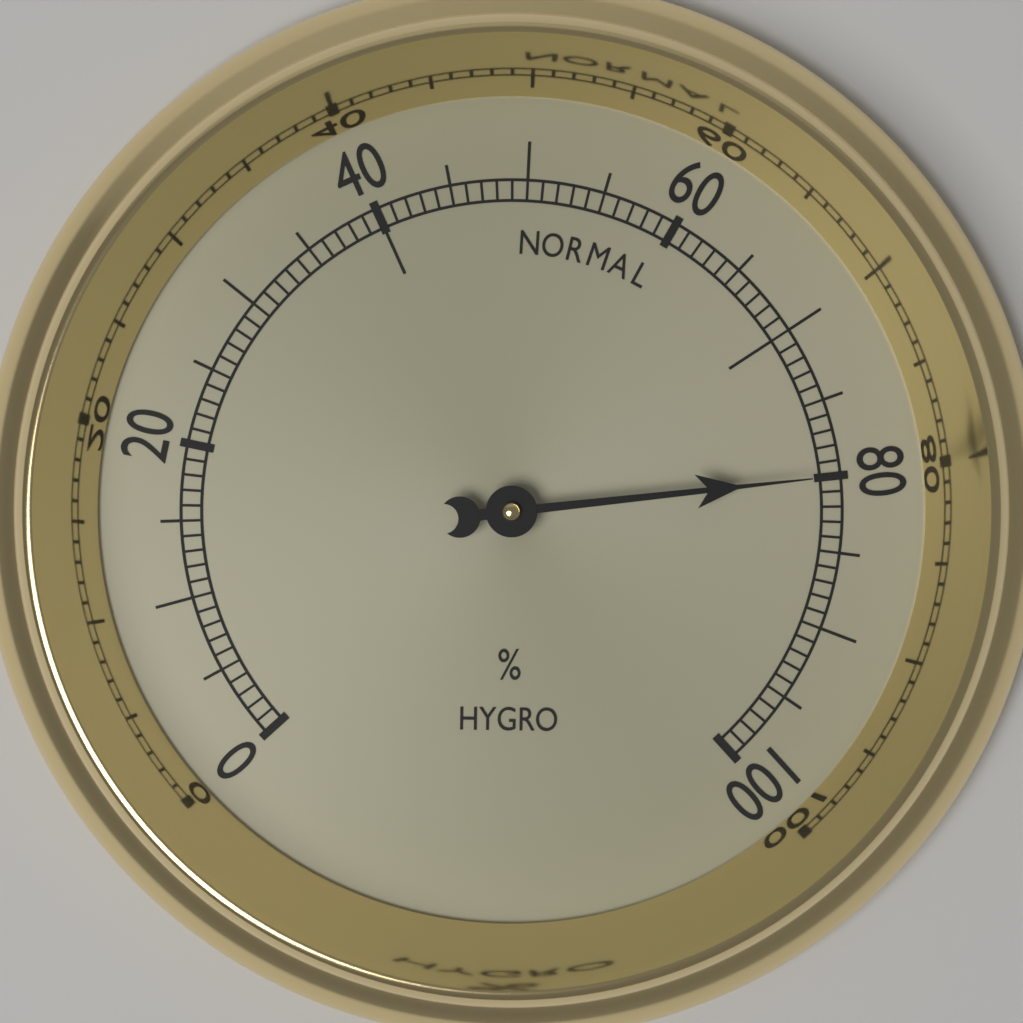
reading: 80 %
